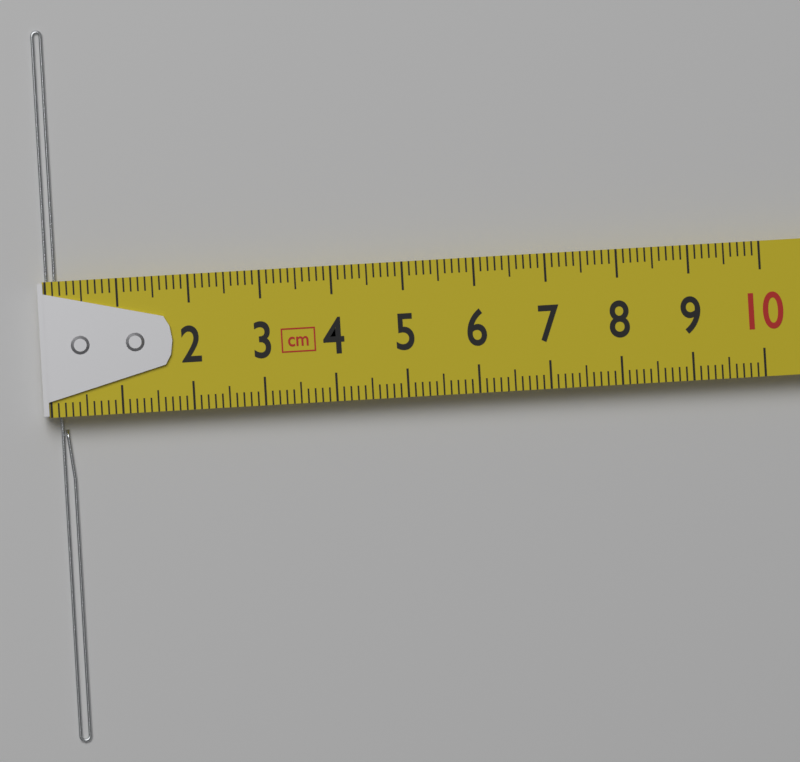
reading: 0.3 cm
